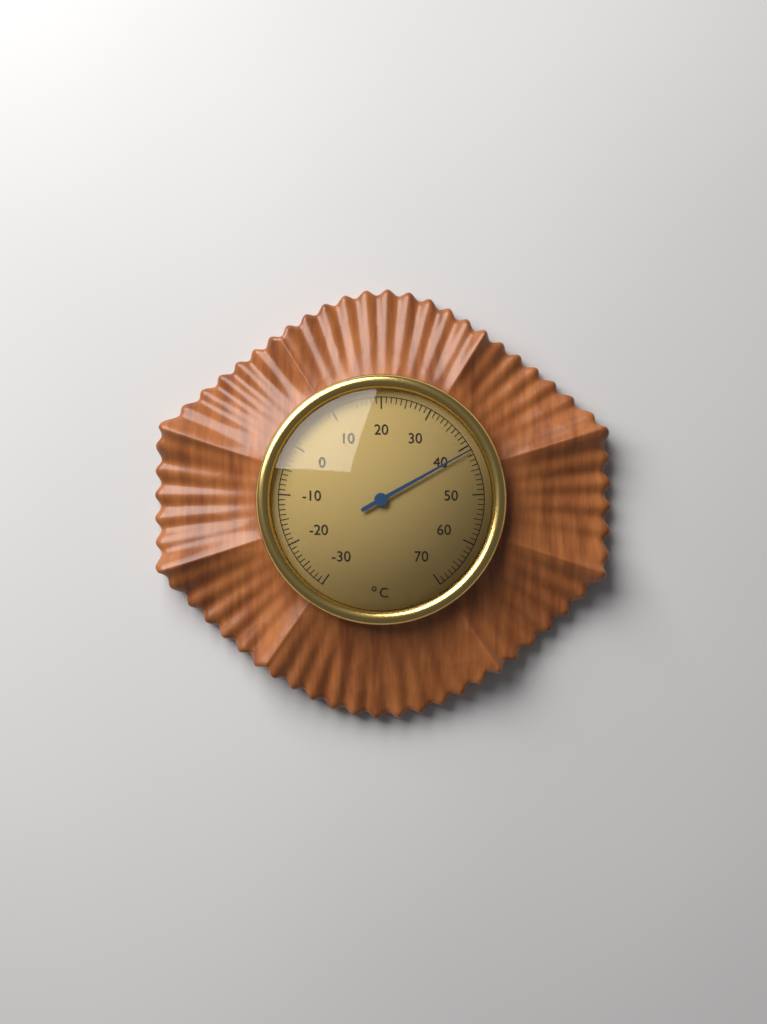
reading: 41 °C
